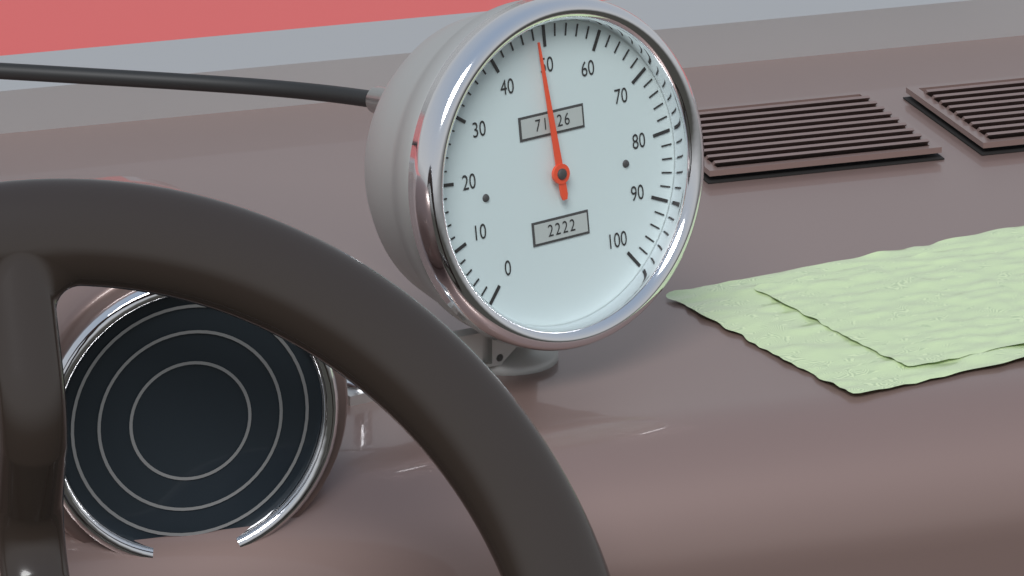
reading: 48 (no unit)
